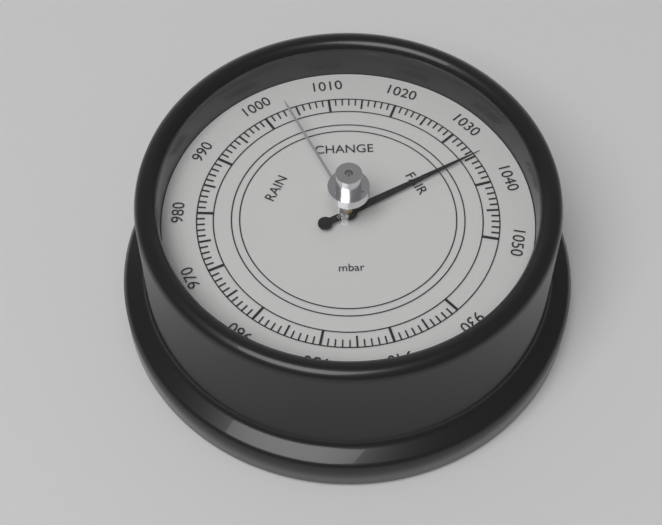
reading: 1035 mbar
